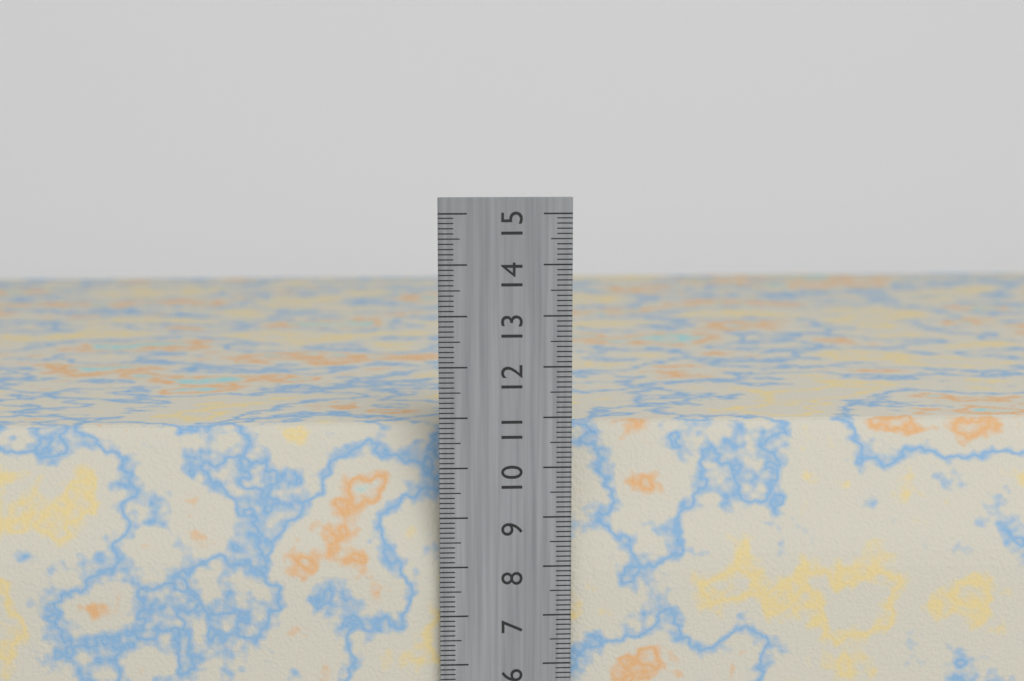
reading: 10.7 cm
